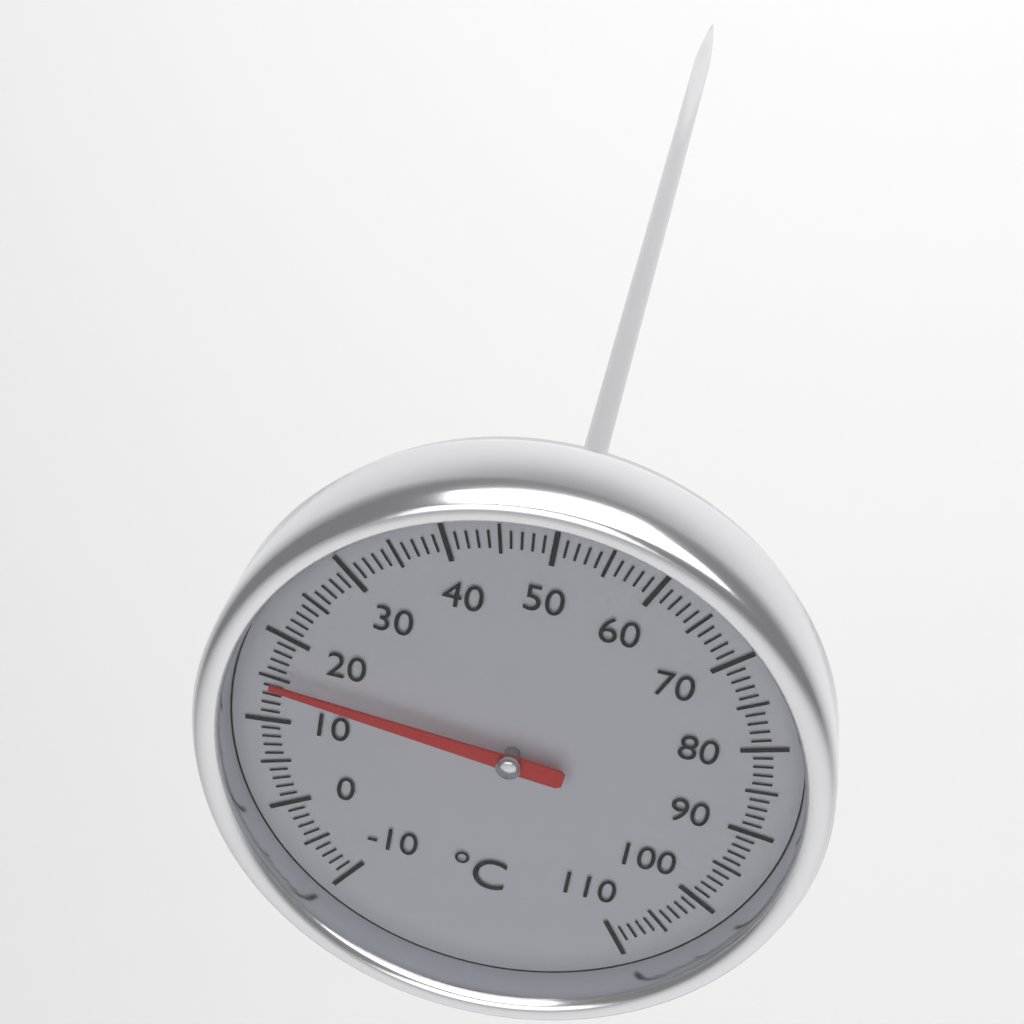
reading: 15 °C
